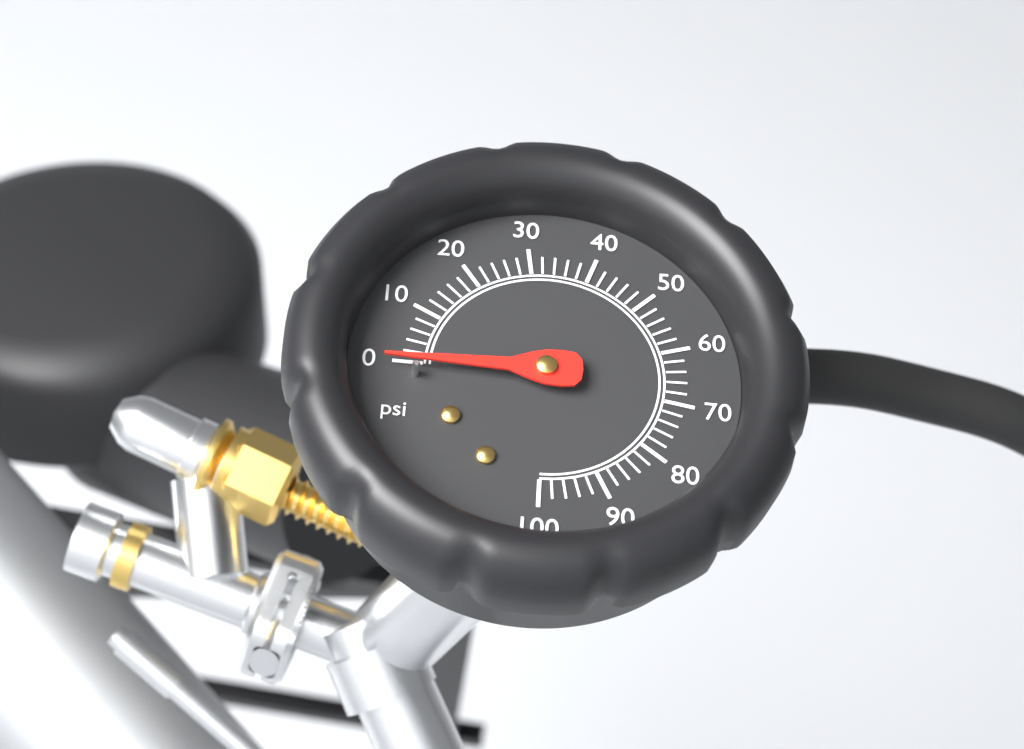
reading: 0 psi
